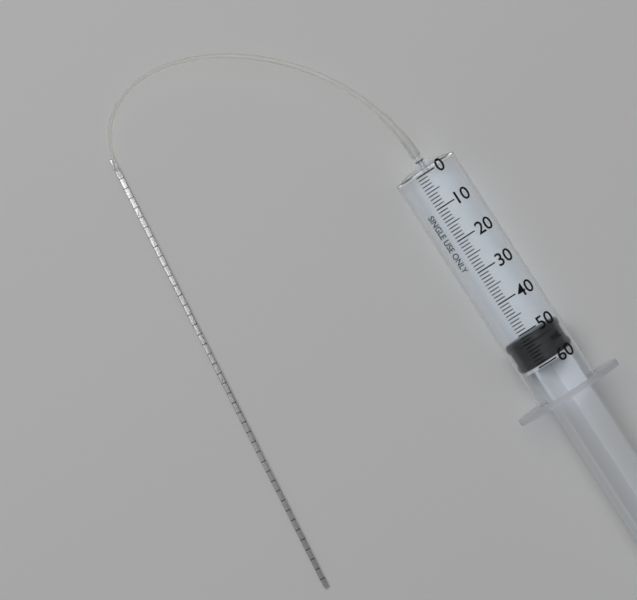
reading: 51 ml
